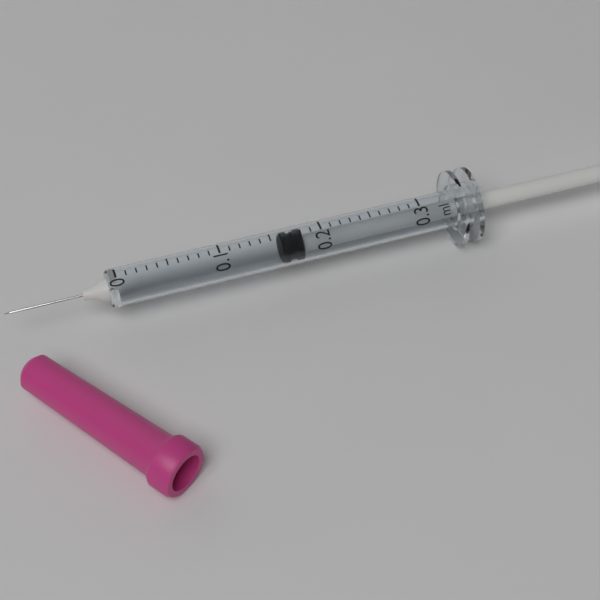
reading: 0.16 ml
